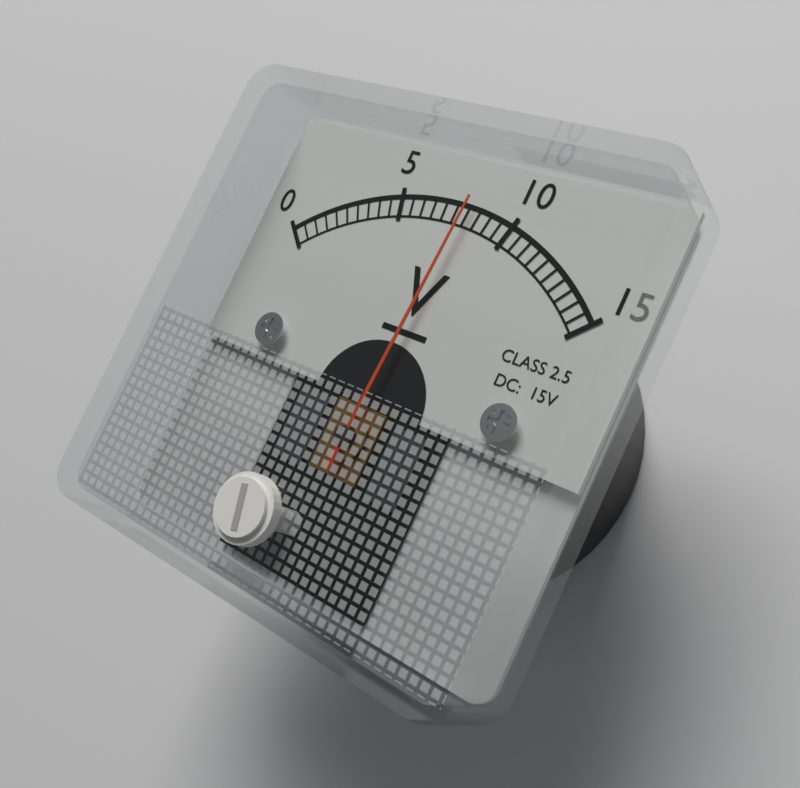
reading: 8.0 V
